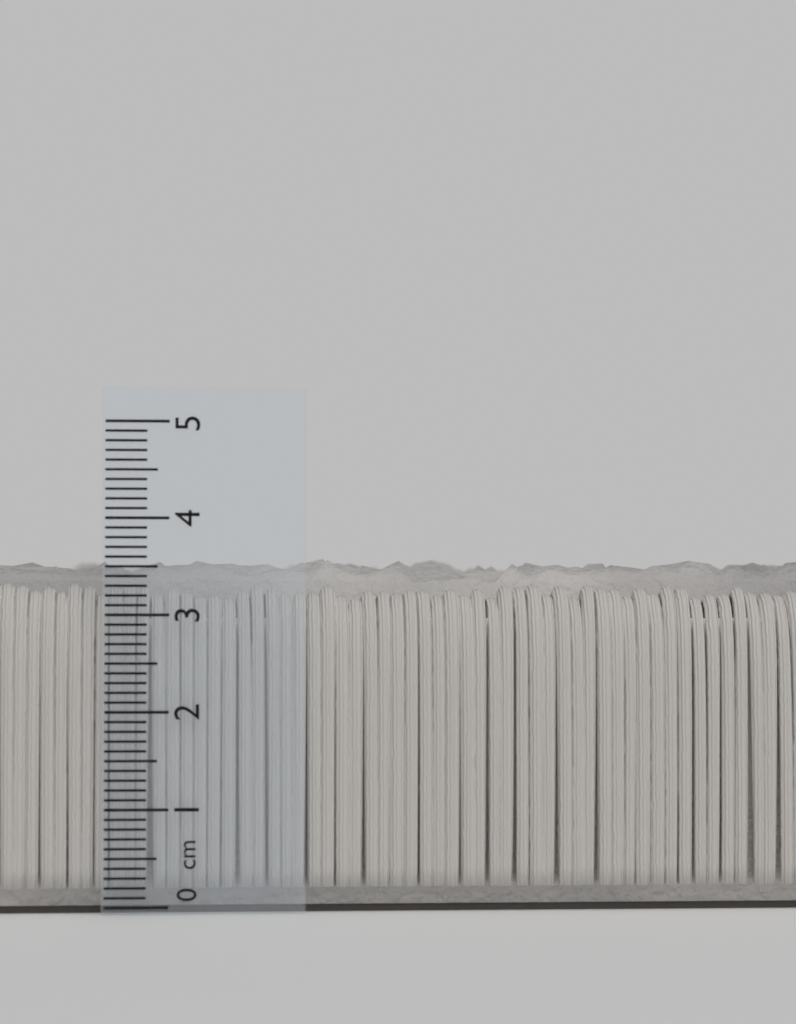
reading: 3.7 cm
